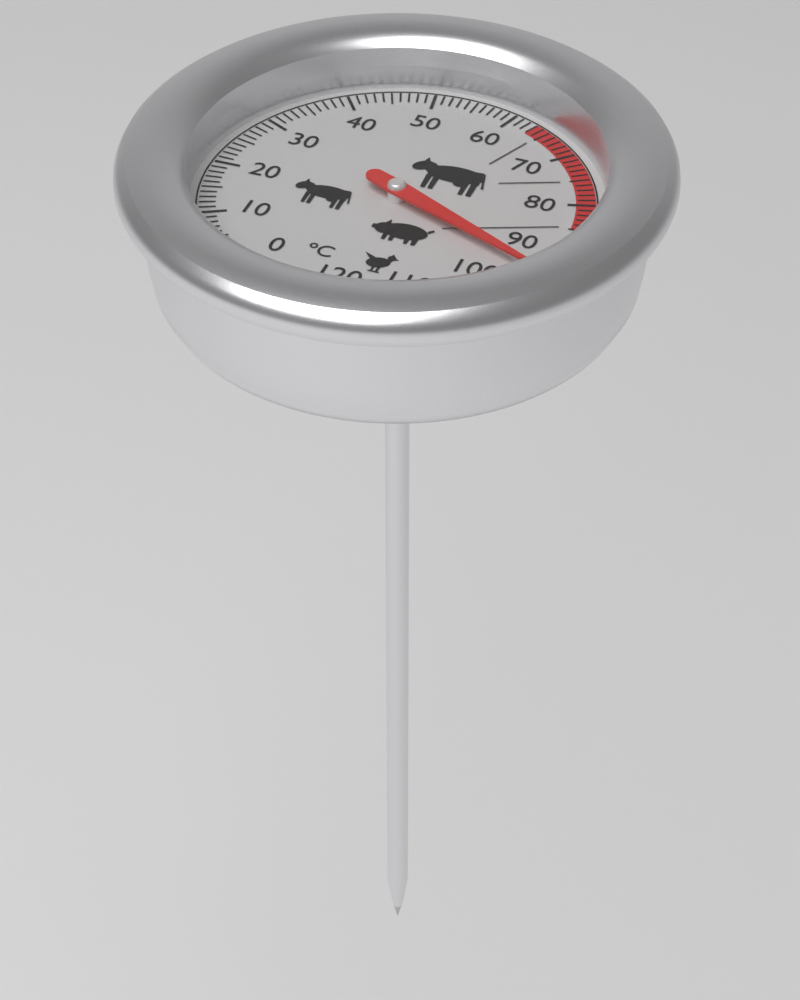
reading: 95 °C
